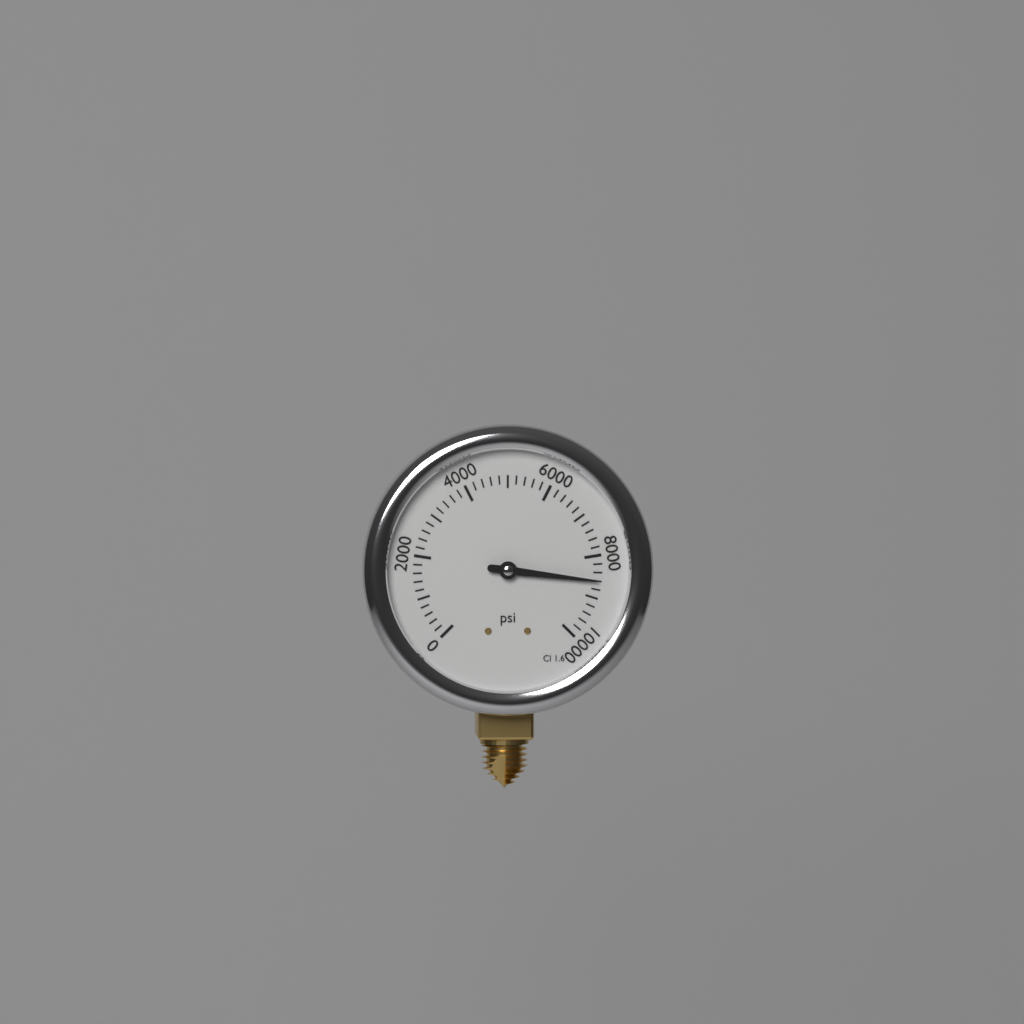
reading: 8600 psi
